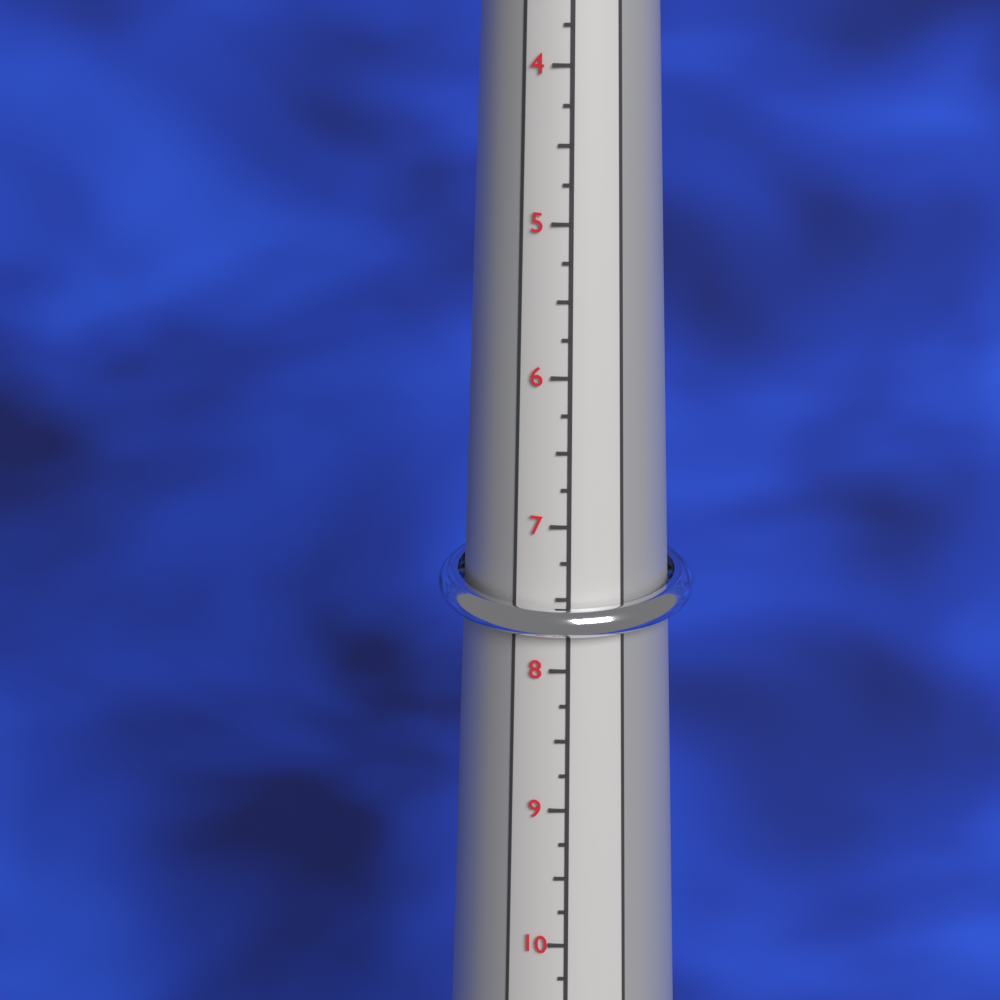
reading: 8.00 (no unit)
